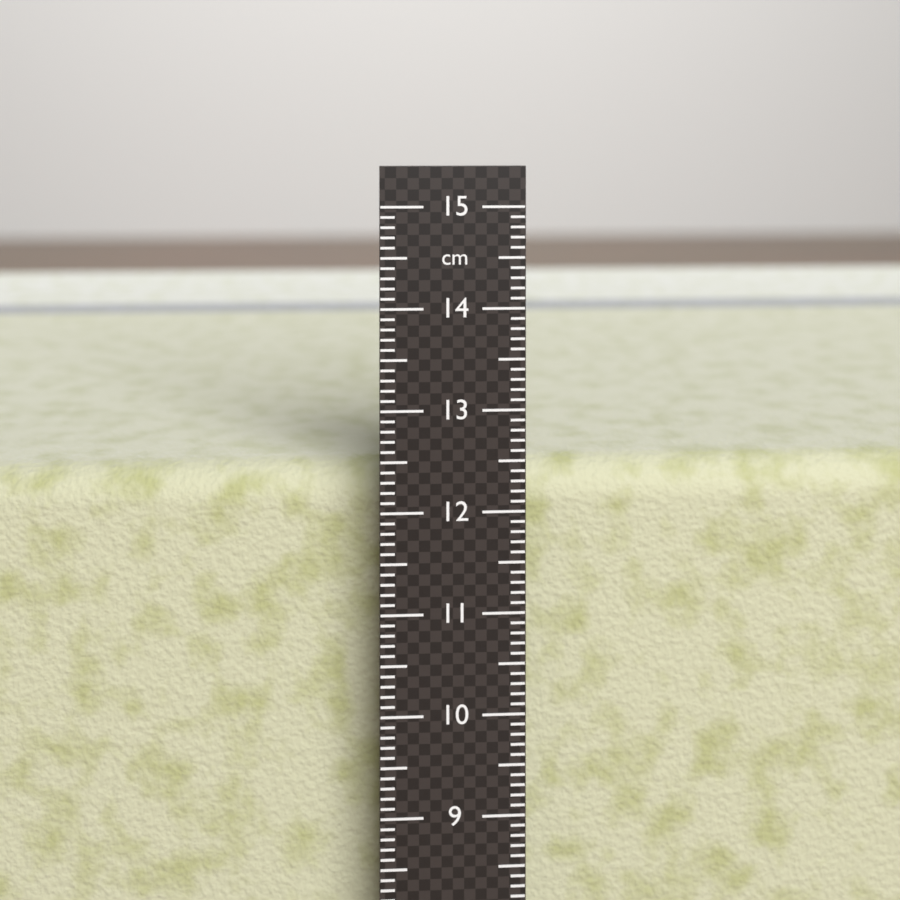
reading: 12.3 cm
